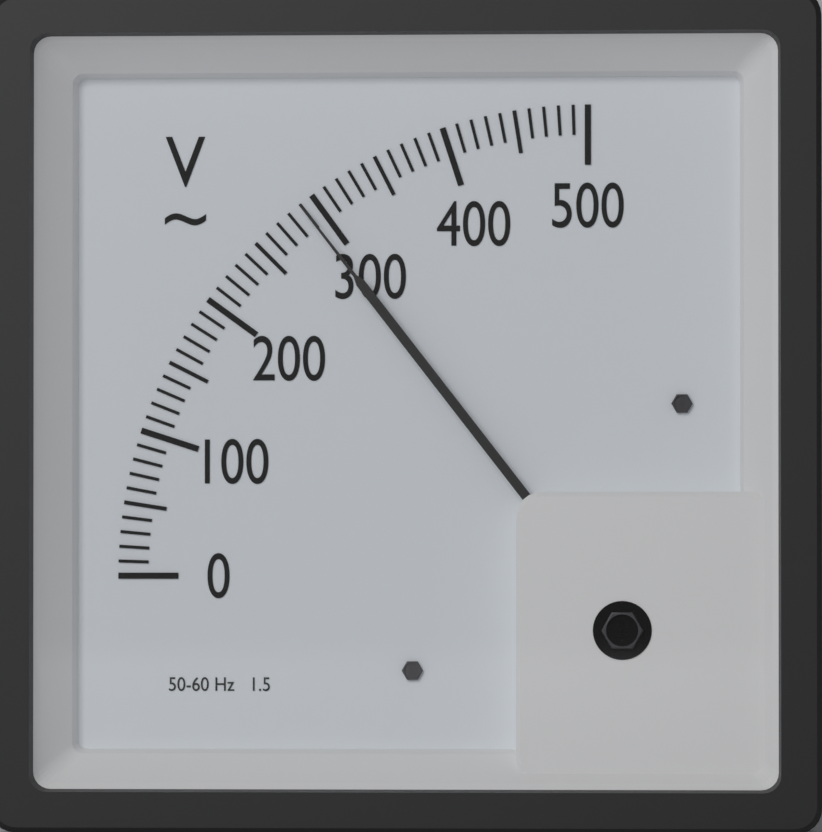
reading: 290 V
